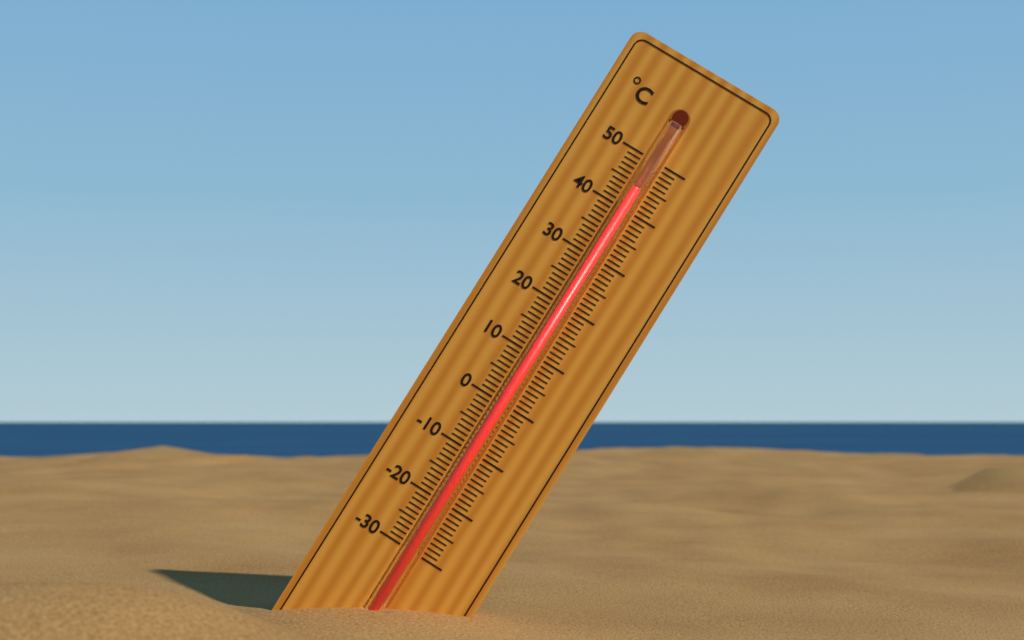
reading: 44 °C
